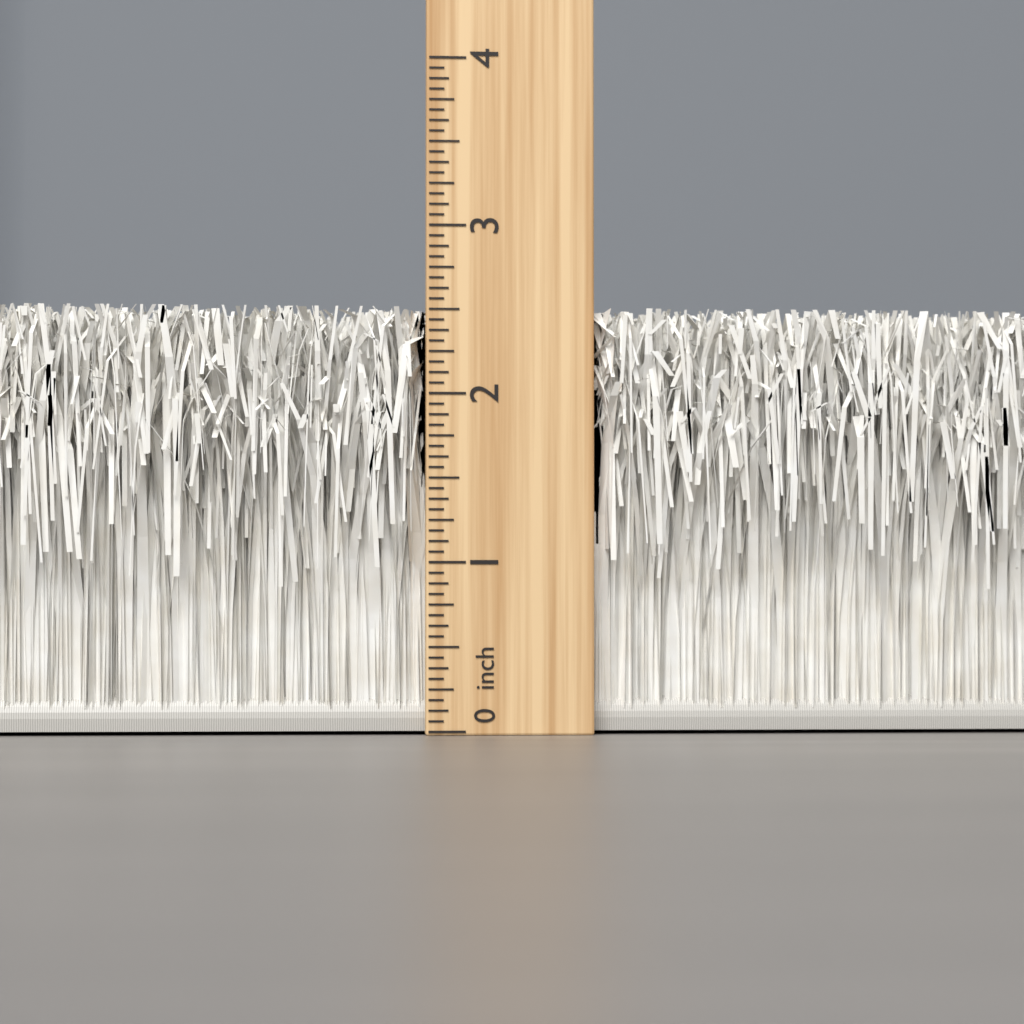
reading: 2.5000 inch
